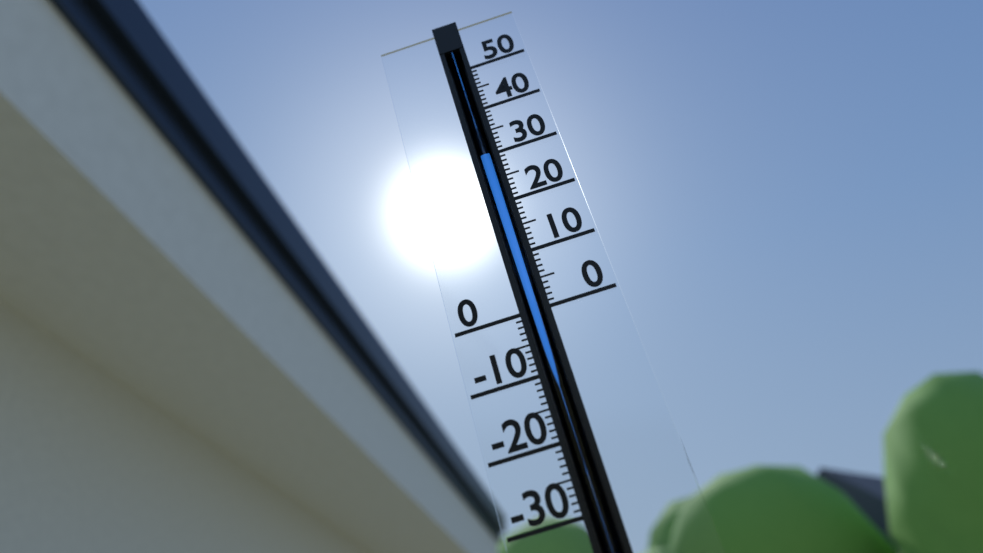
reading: 30 (no unit)
